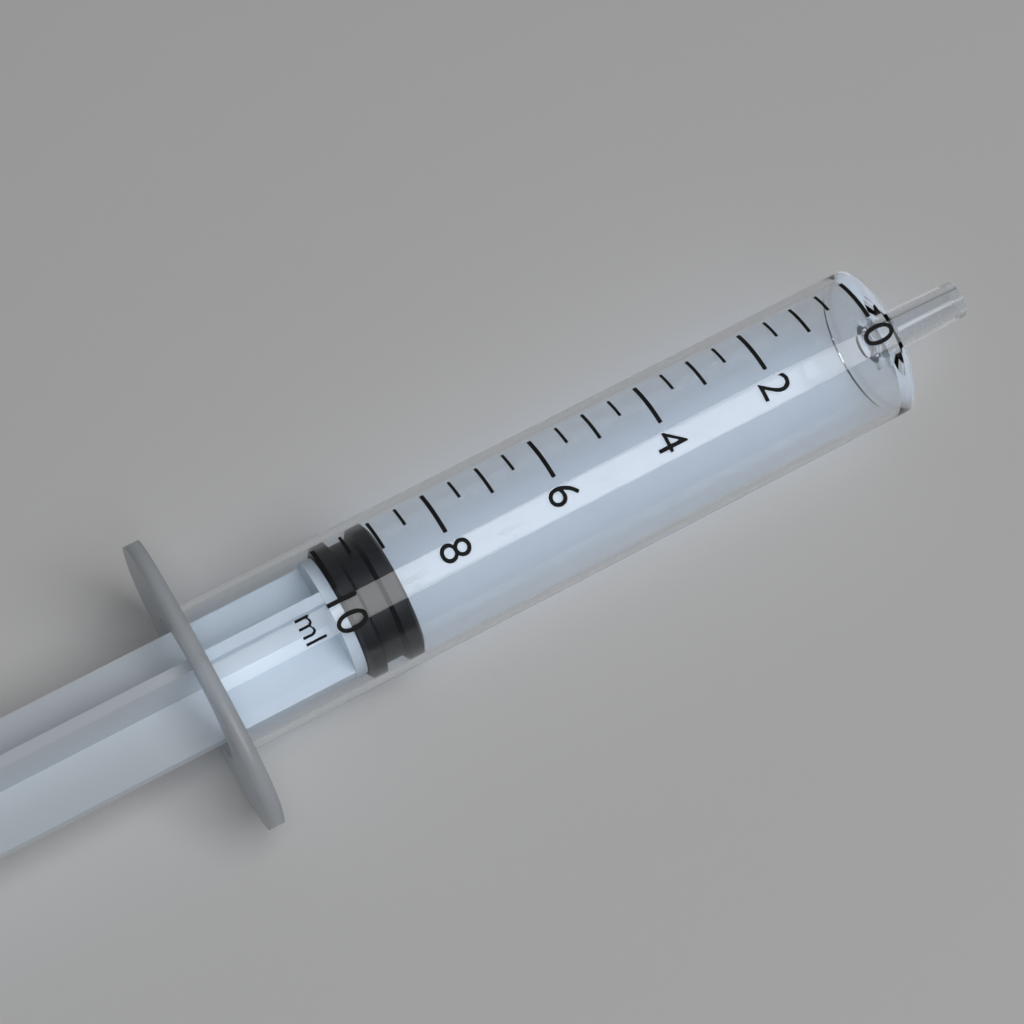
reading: 9.0 ml
